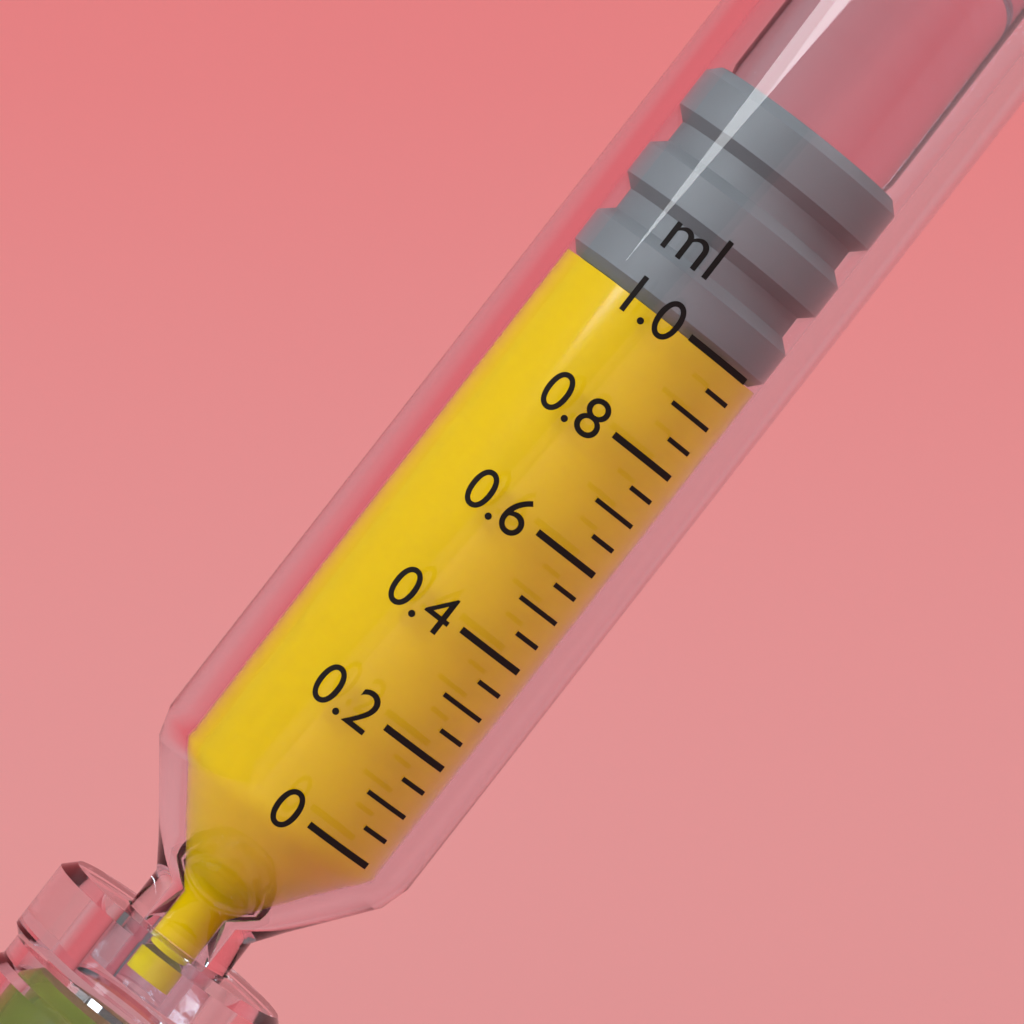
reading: 1.00 ml
